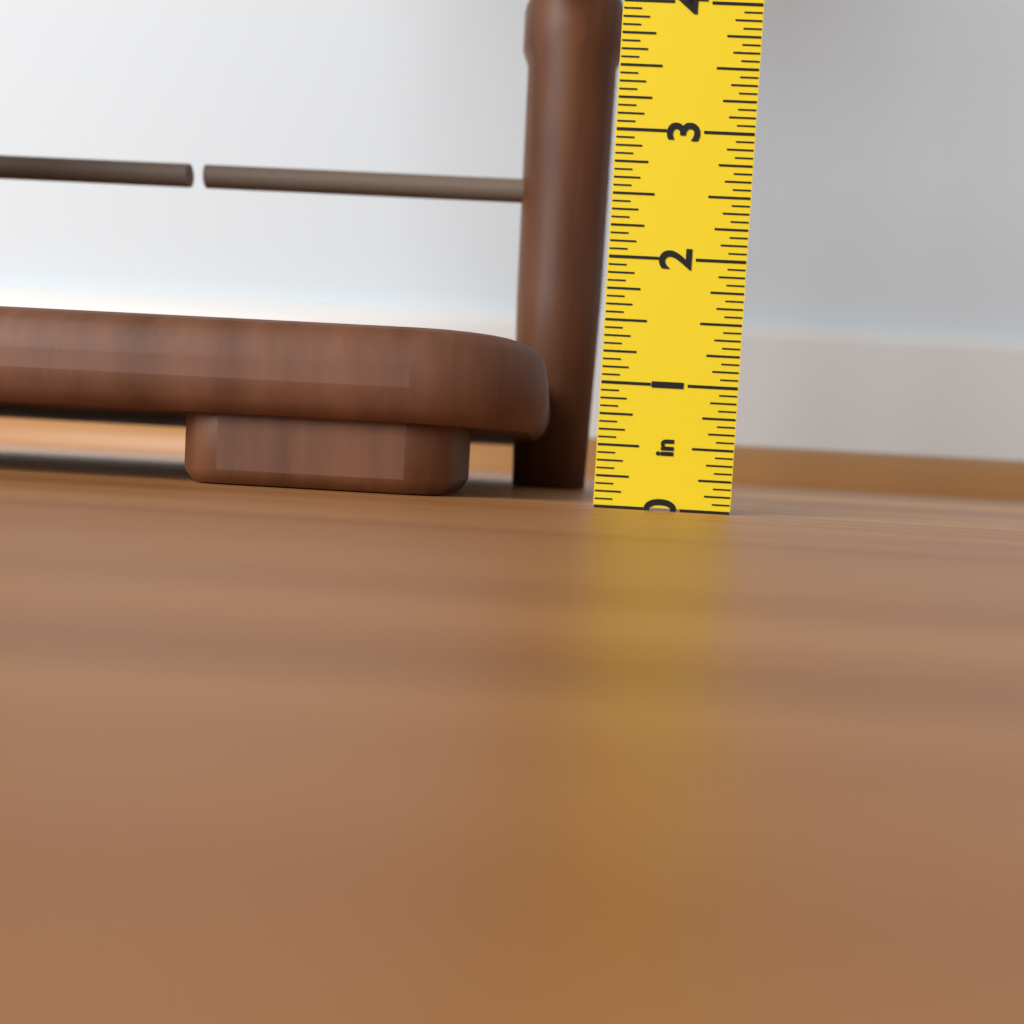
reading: 1.3750 in
